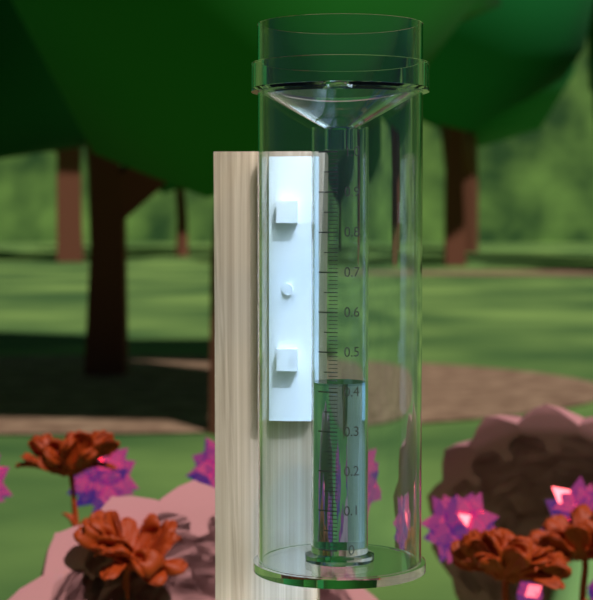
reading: 0.42 (no unit)
